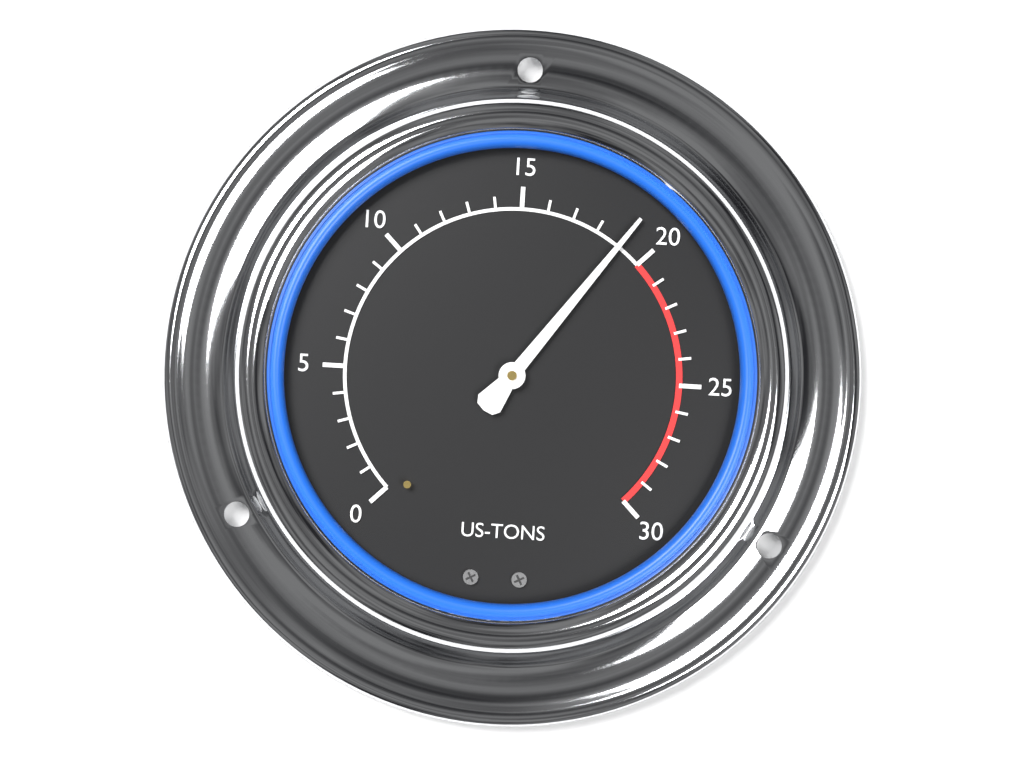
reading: 19 US-TONS
